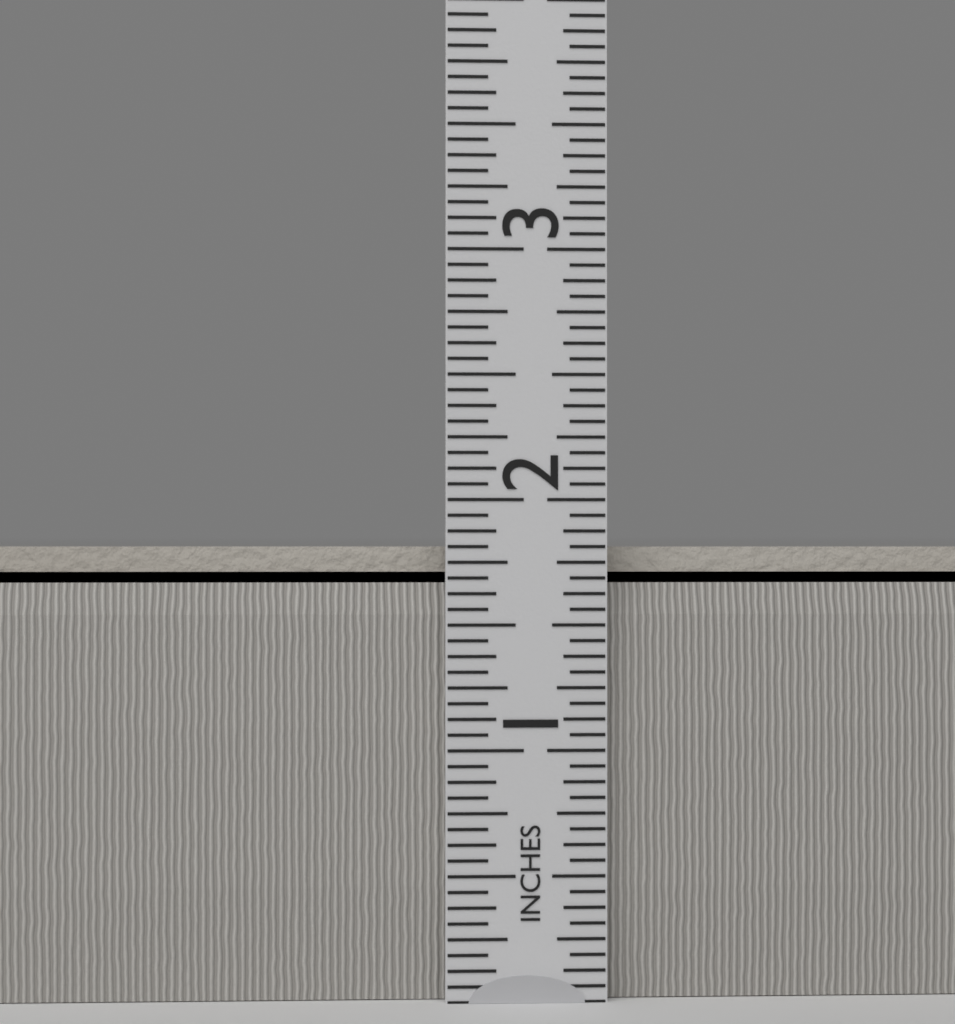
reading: 1.8125 in
